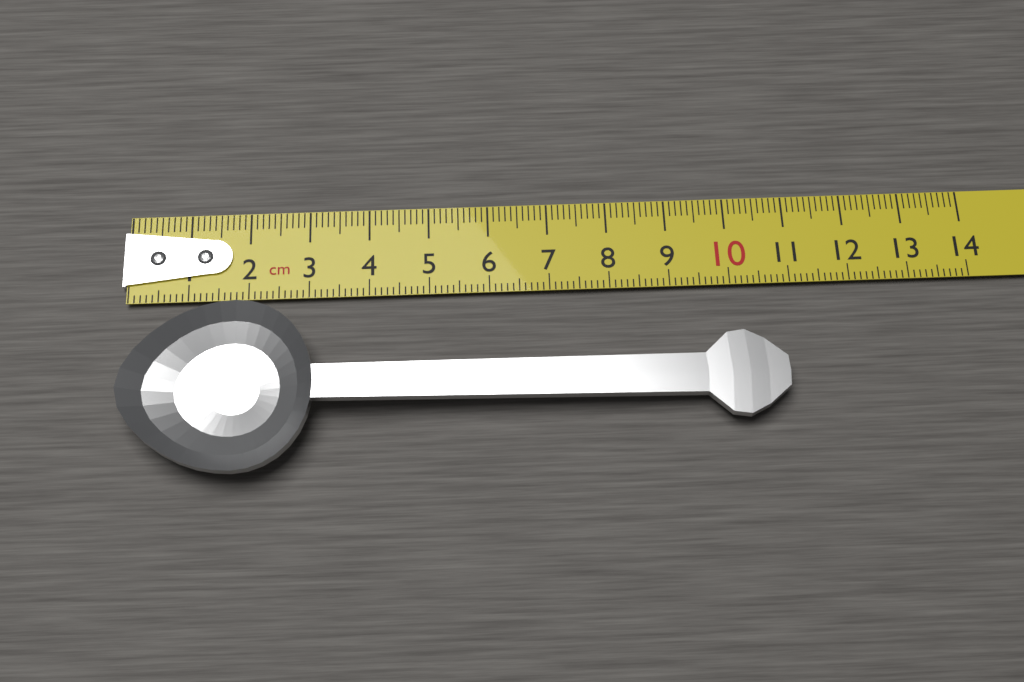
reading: 10.8 cm
